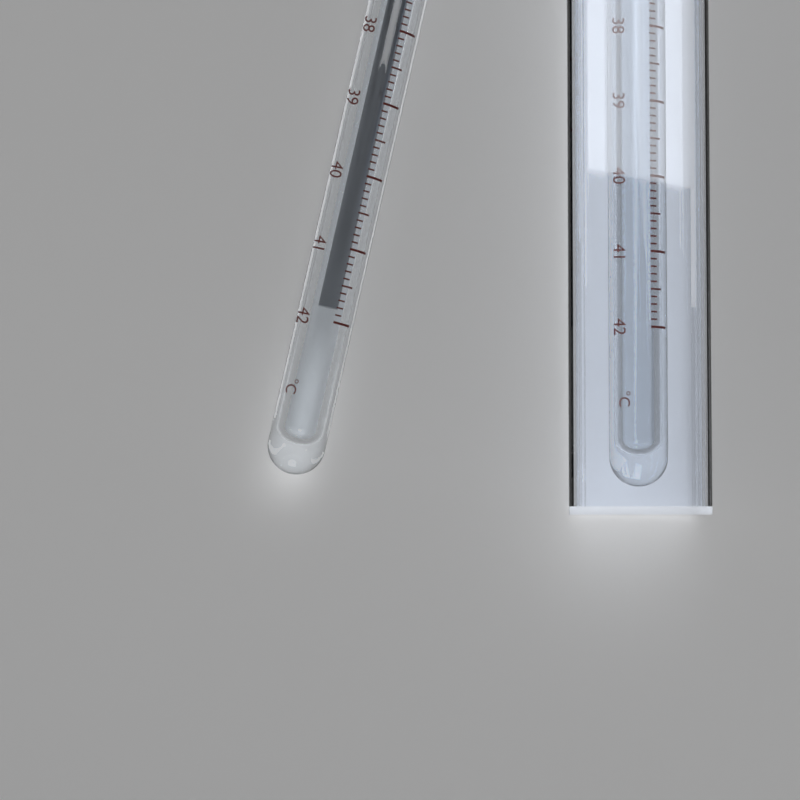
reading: 41.8 °C
